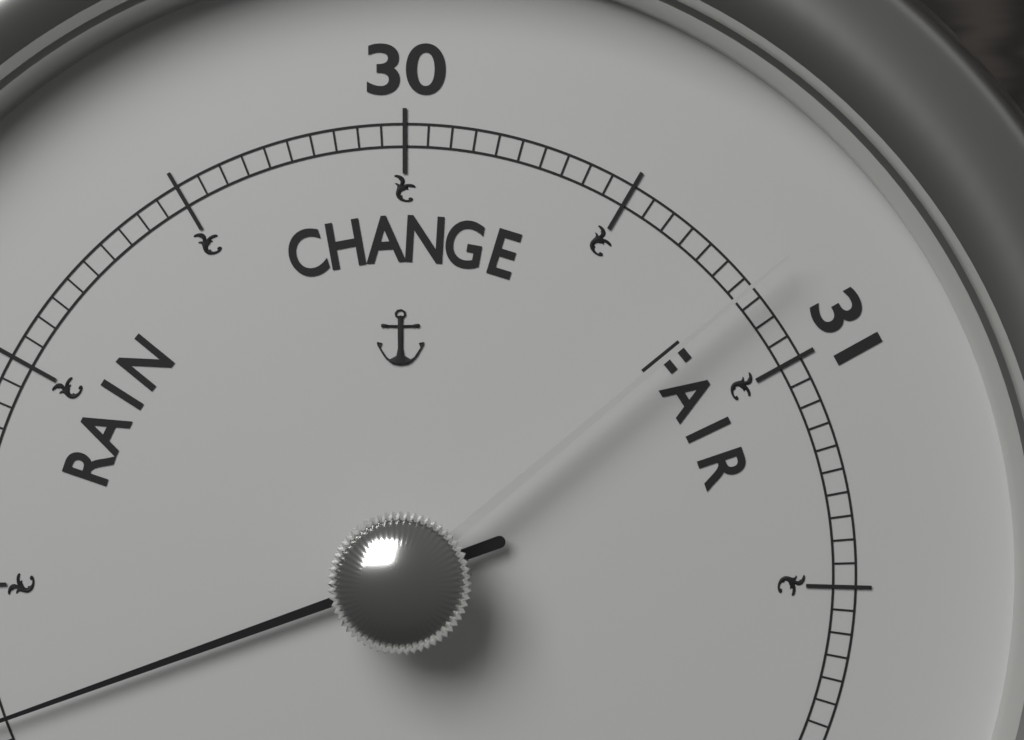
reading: 28.20 (no unit)
